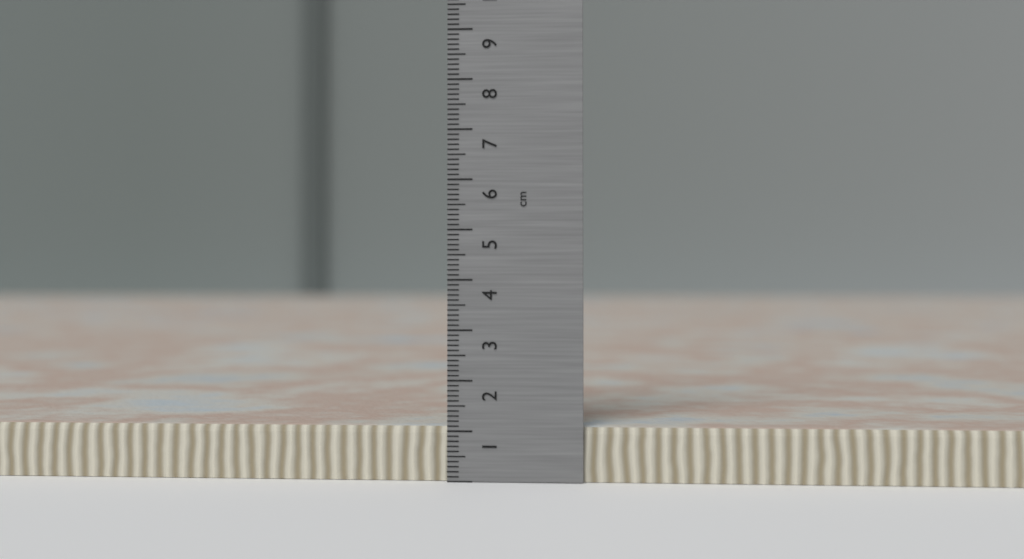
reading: 1.1 cm
